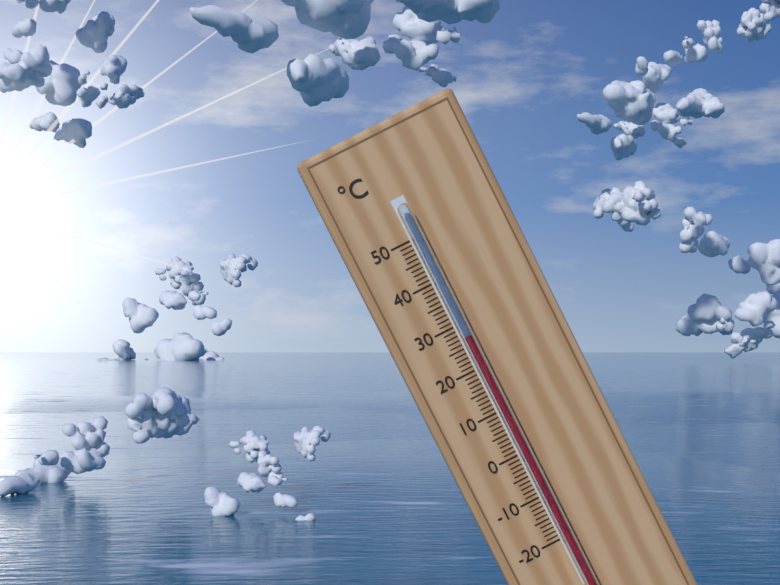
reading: 27 °C
